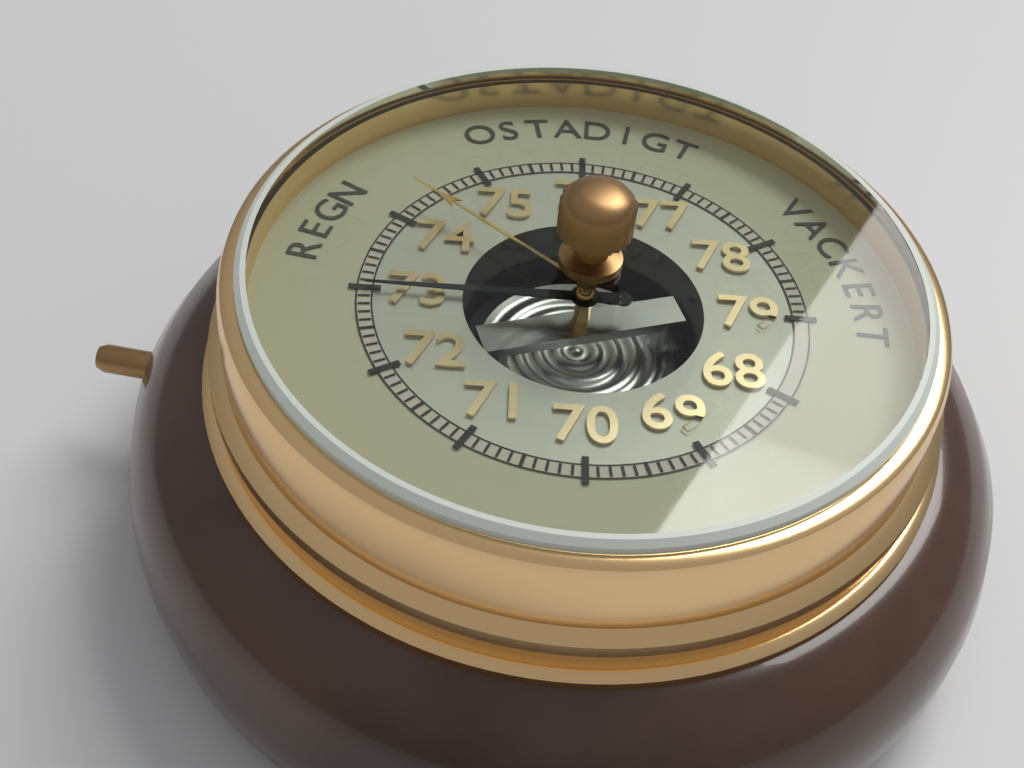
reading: 73.0 (no unit)
